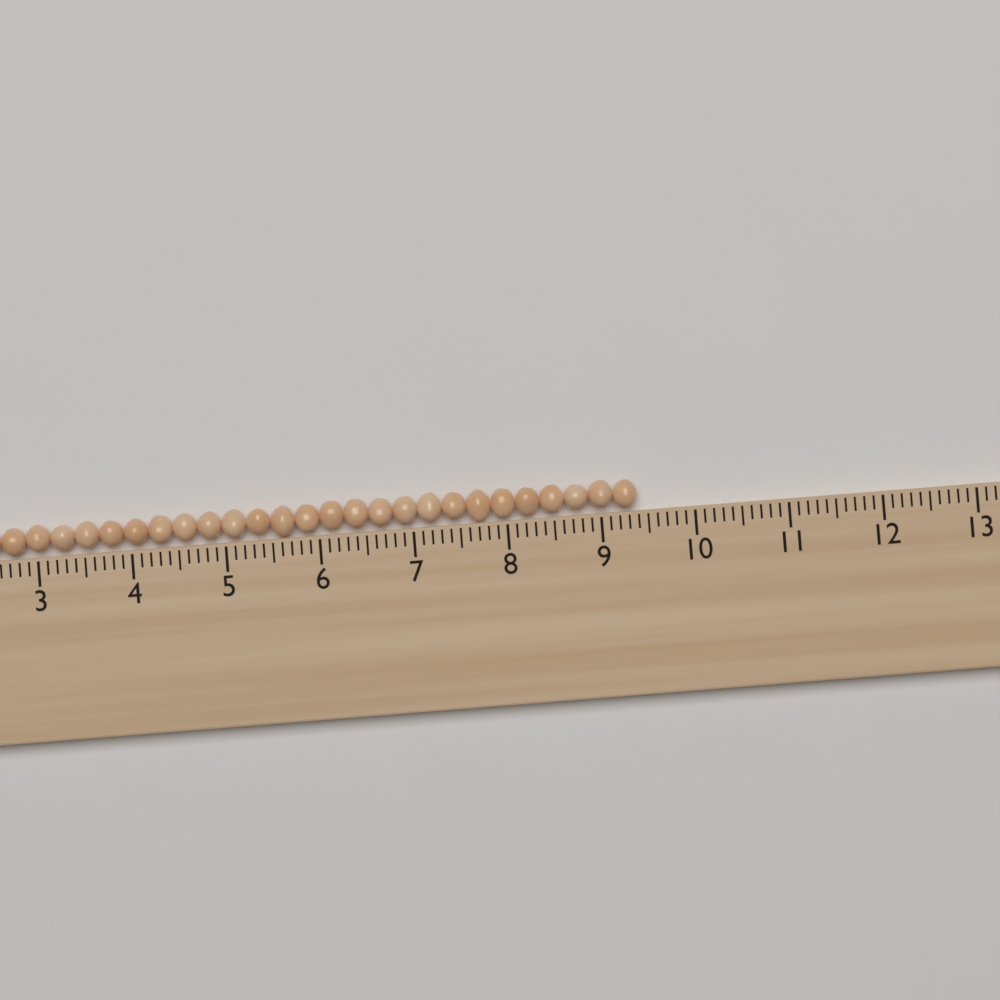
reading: 9.4 (no unit)
